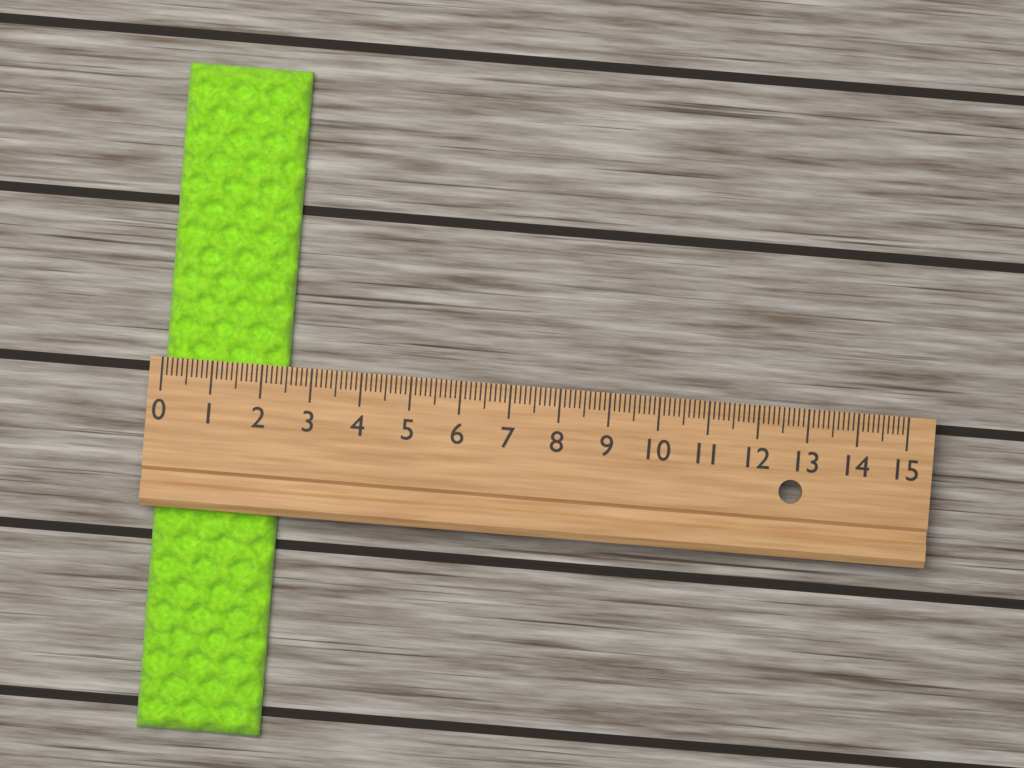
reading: 2.5 (no unit)
